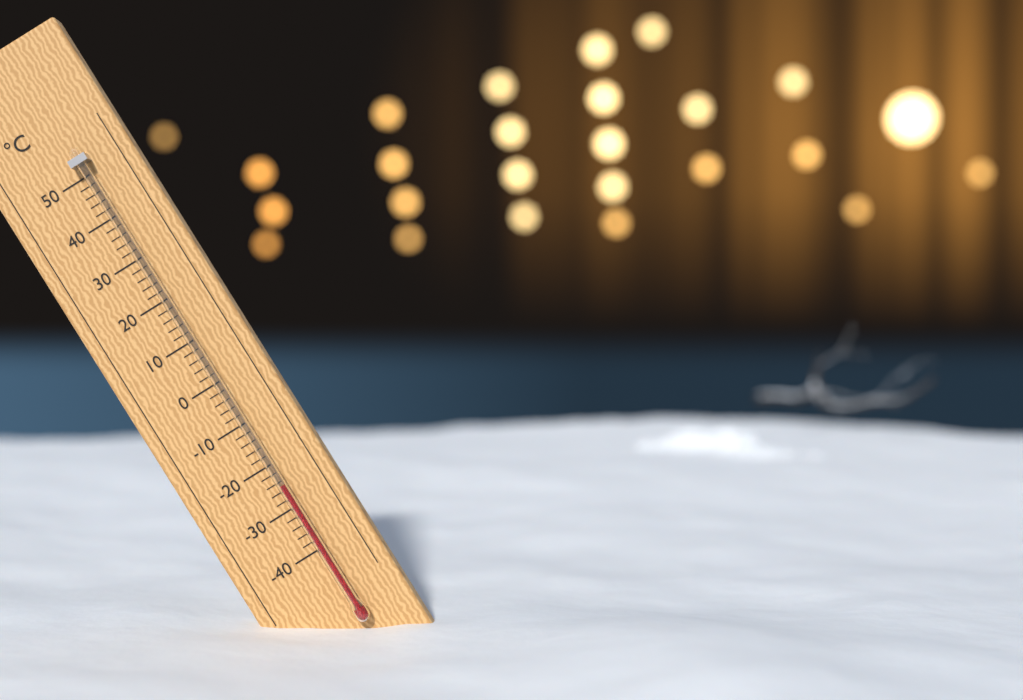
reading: -25 °C
